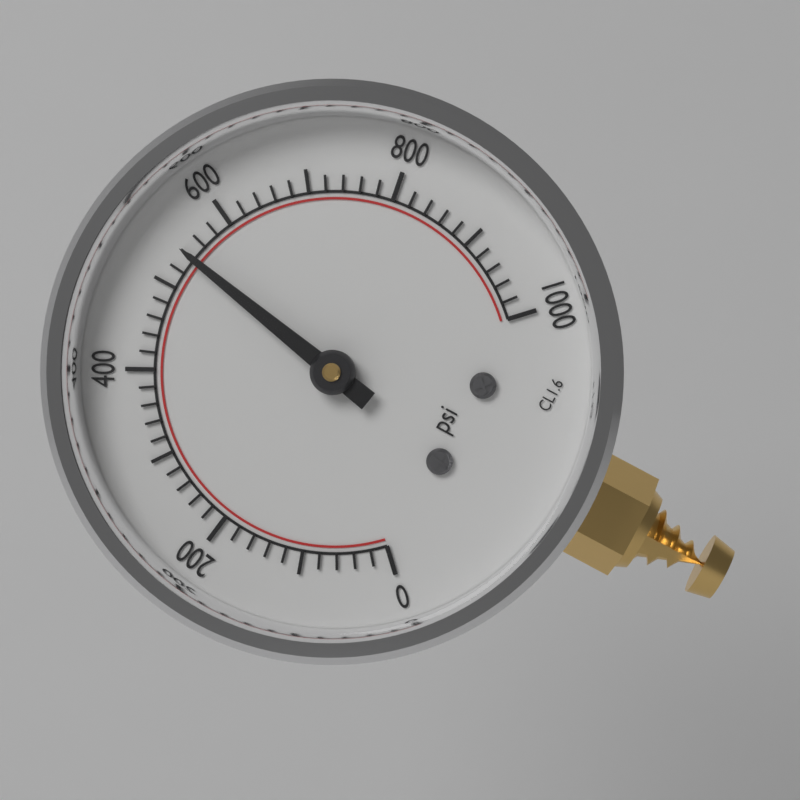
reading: 540 psi
